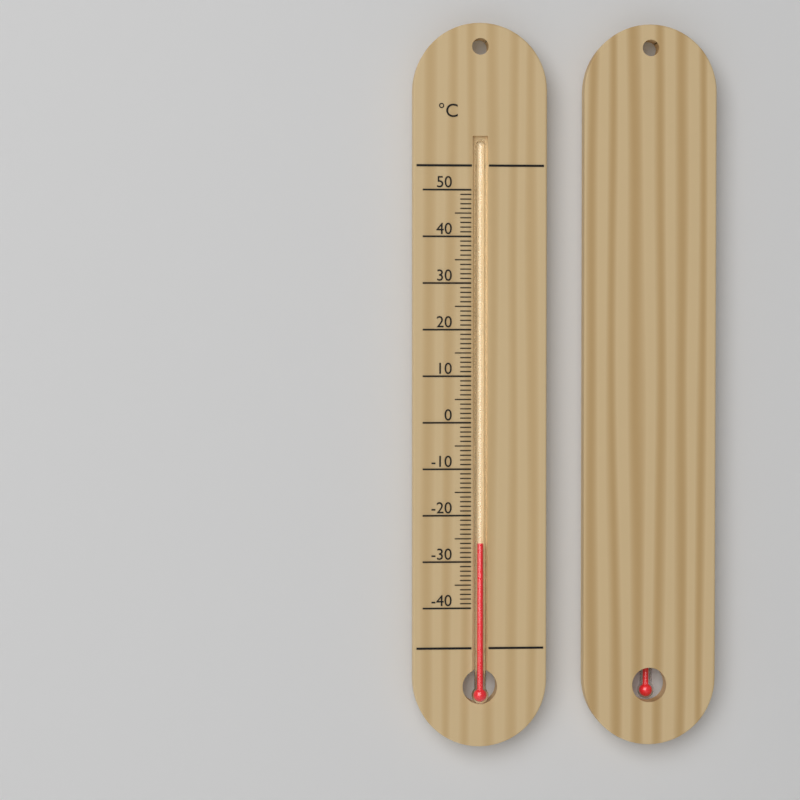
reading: -26 °C
